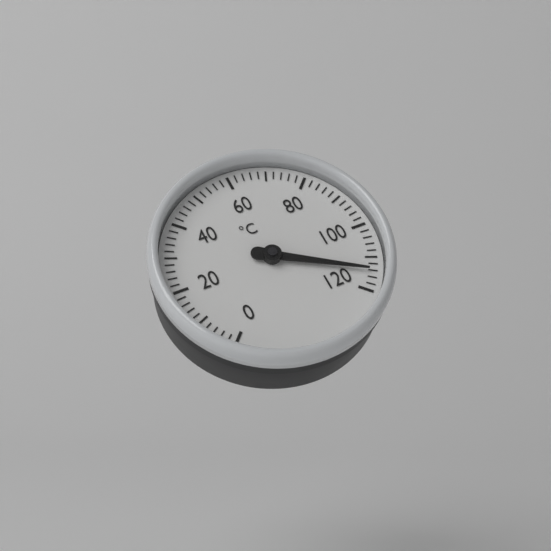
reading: 114 °C
